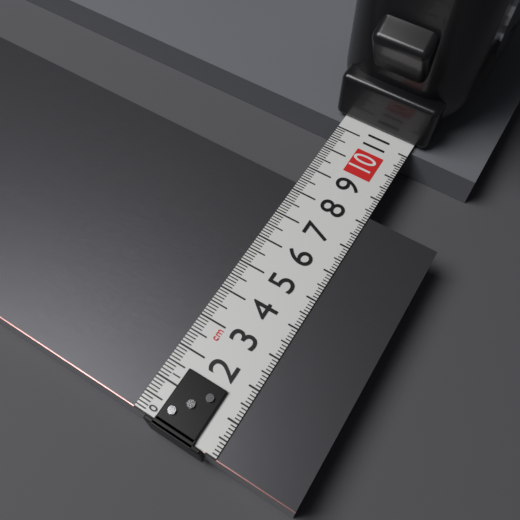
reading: 8.3 cm
